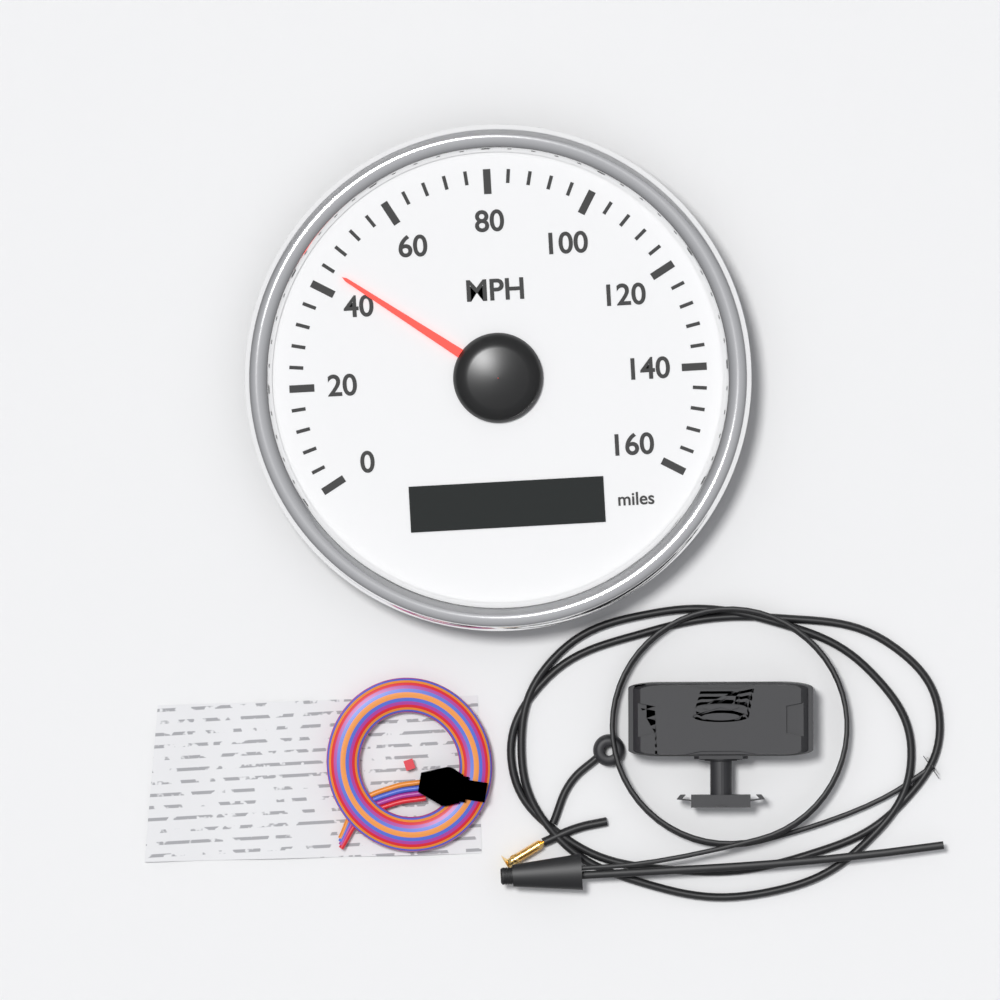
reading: 44 MPH
